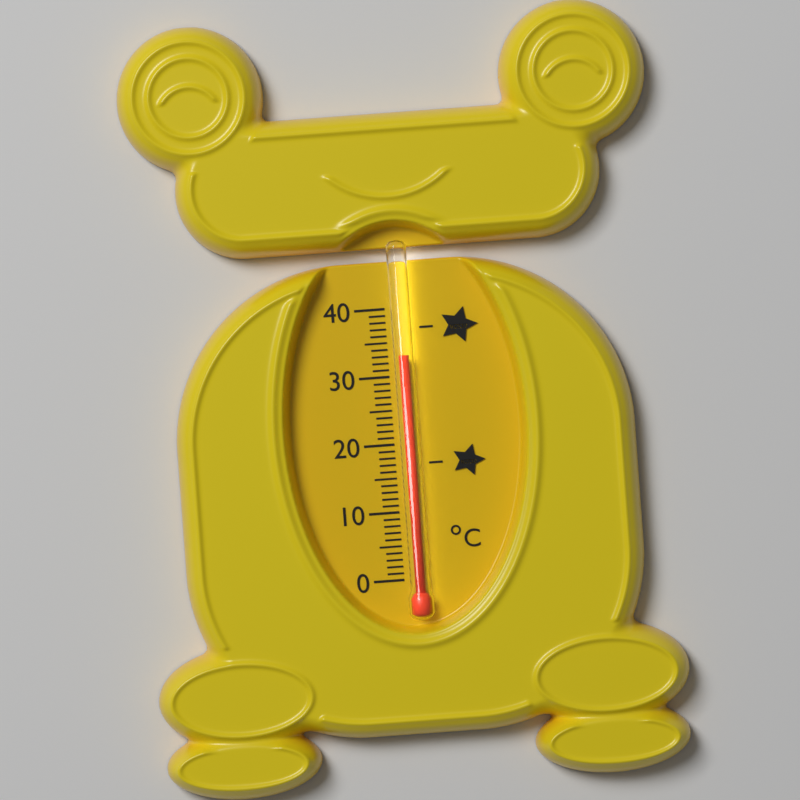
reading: 33 °C
